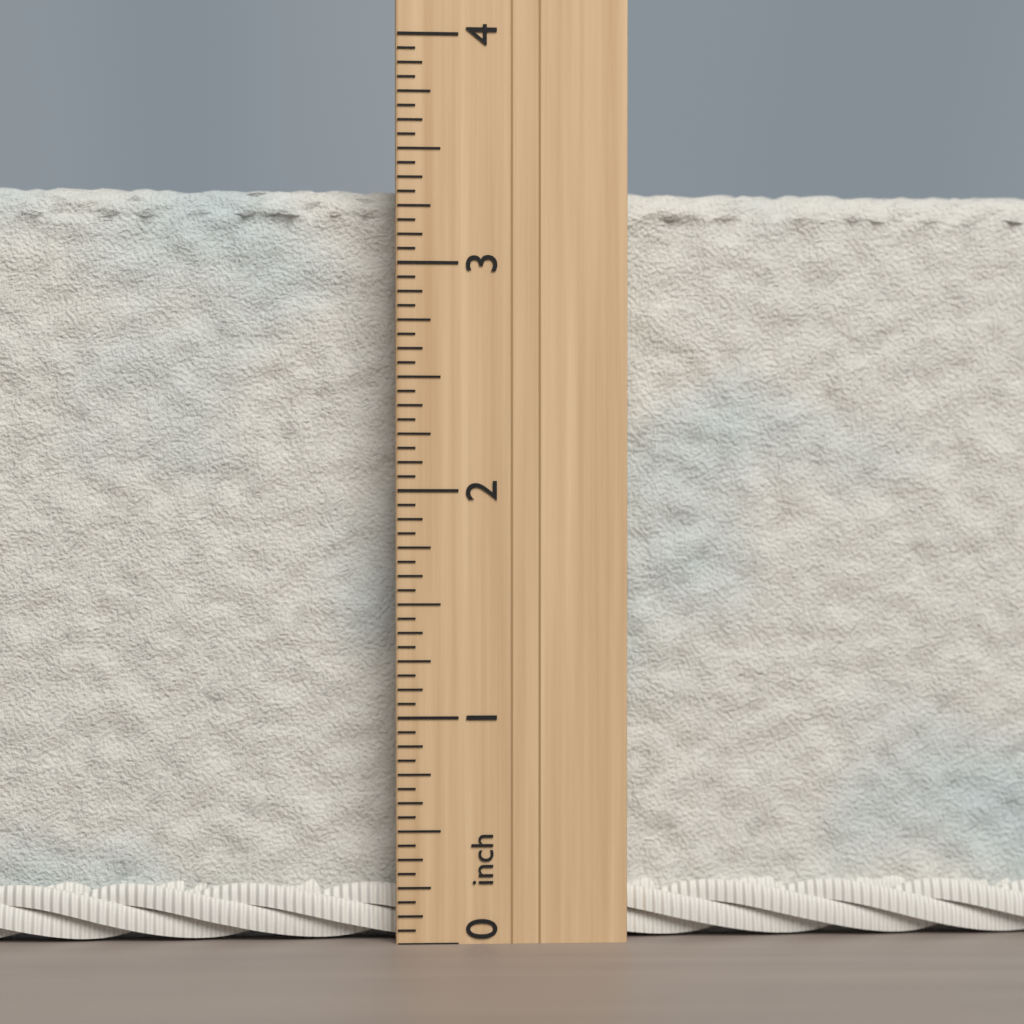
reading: 3.3750 inch
